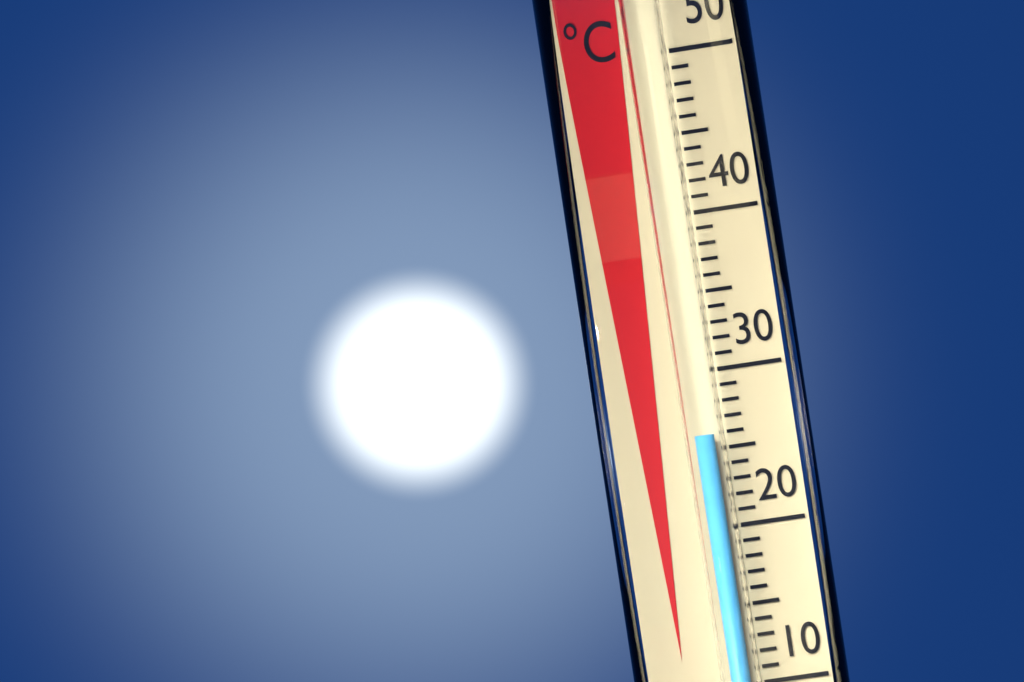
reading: 26 °C
